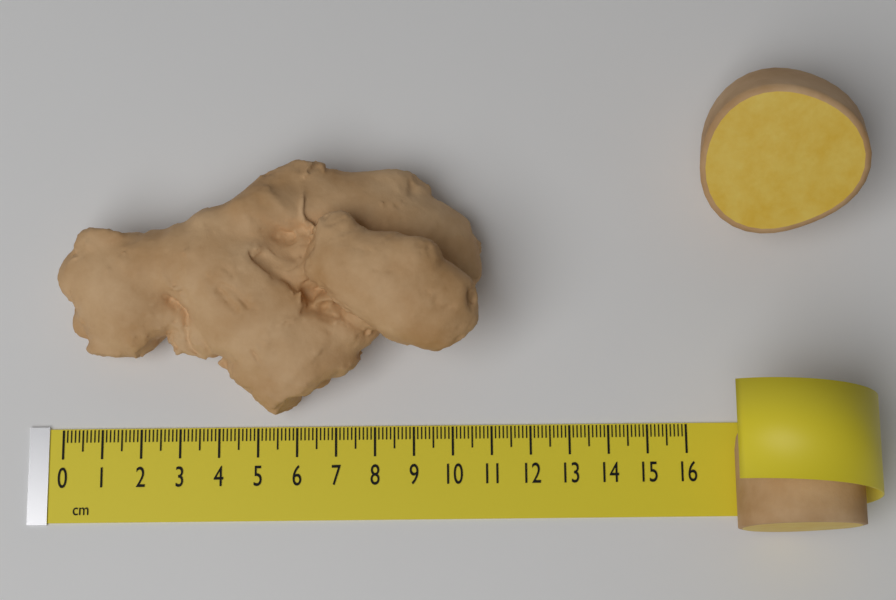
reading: 10.8 cm
